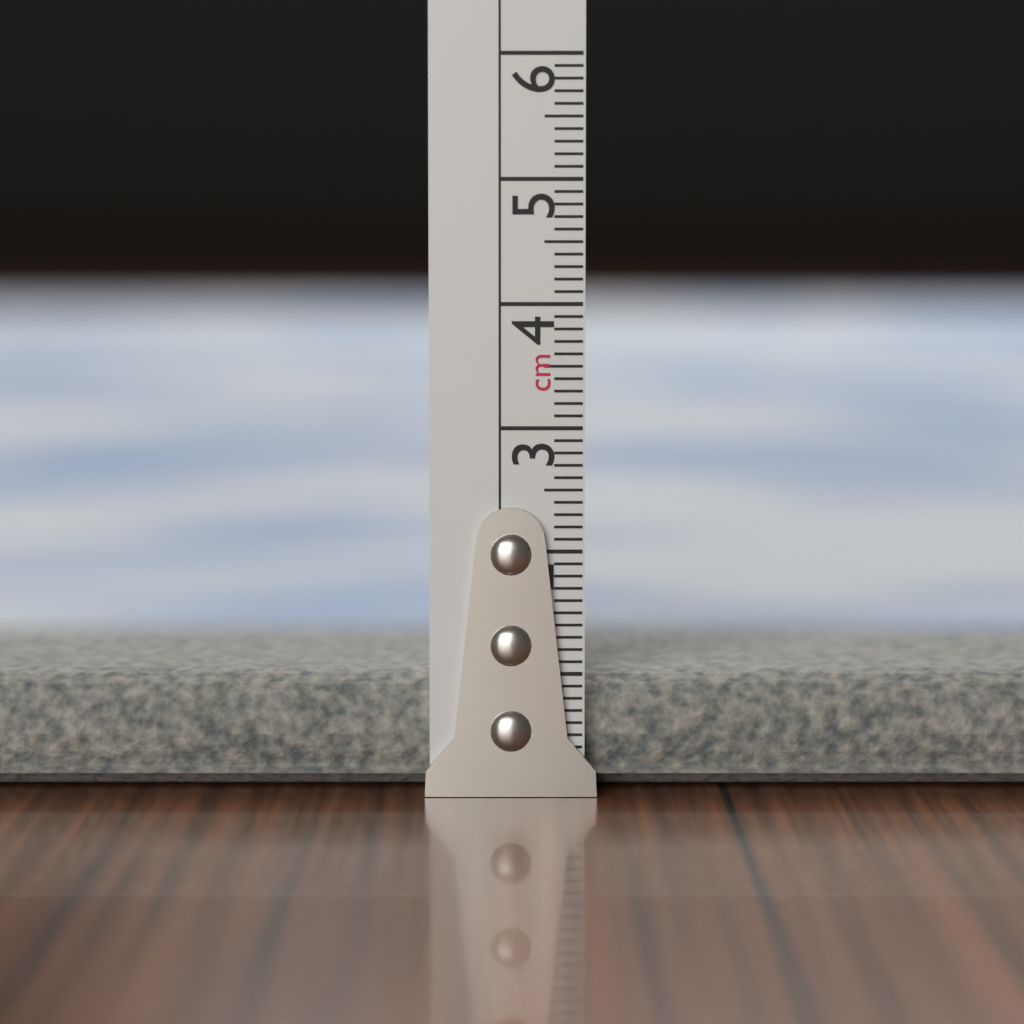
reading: 1.0 cm
